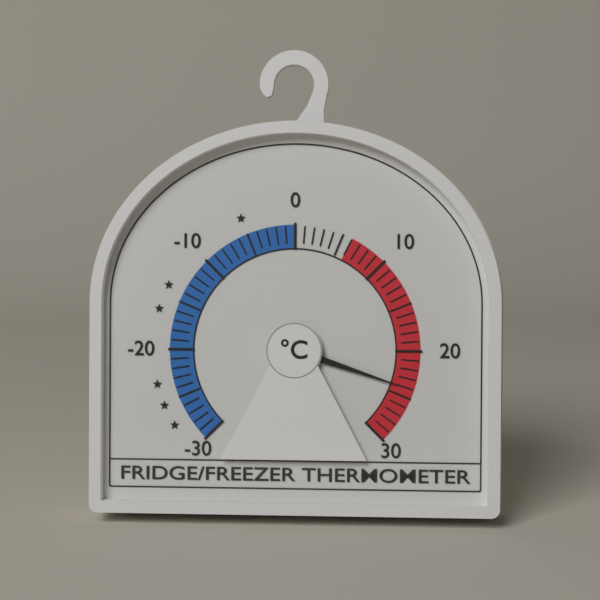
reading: 24 °C
